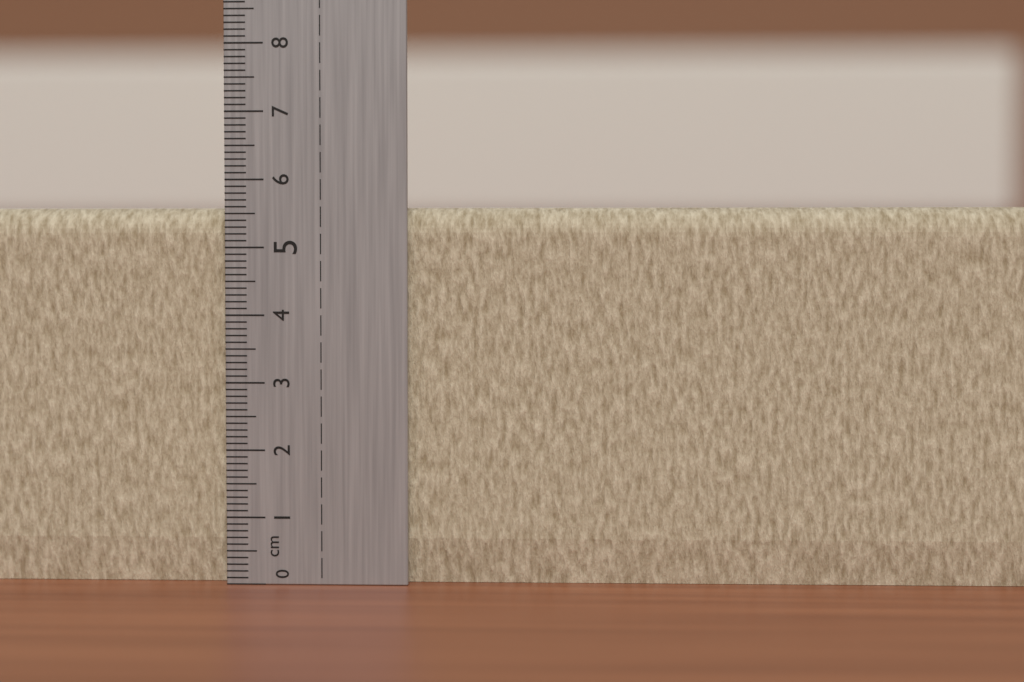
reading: 5.6 cm
